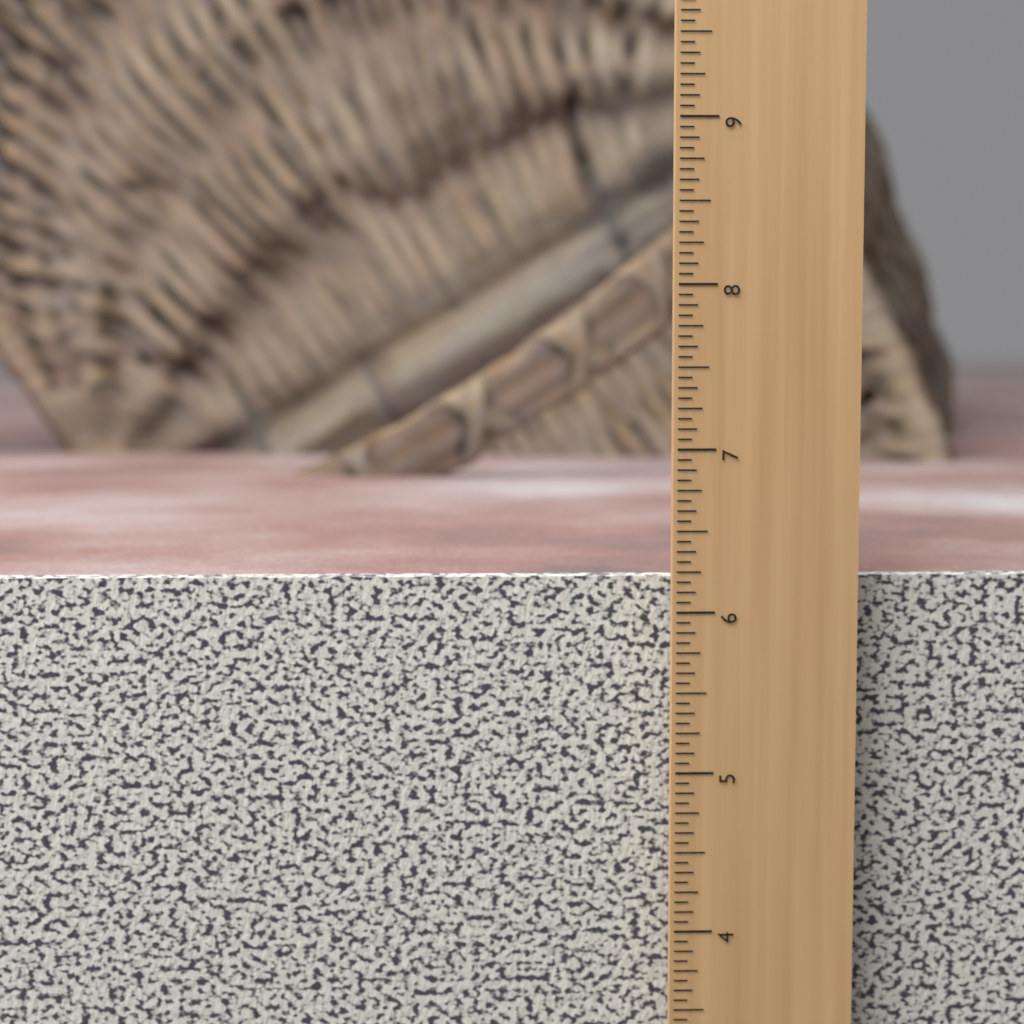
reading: 6.1875 in
